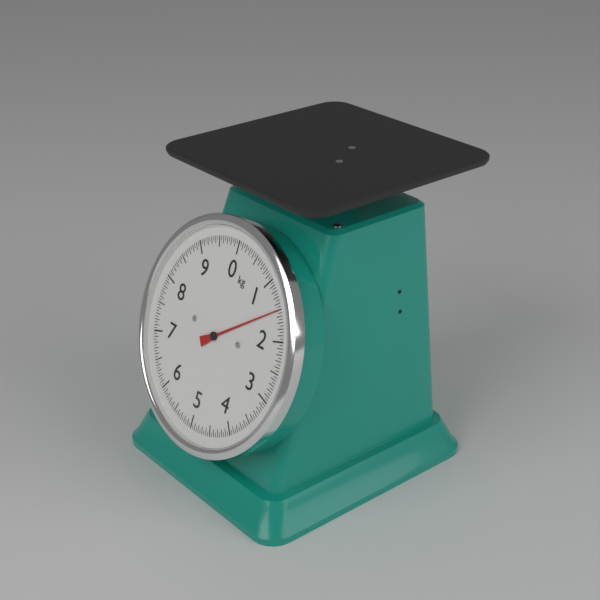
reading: 1.50 kg
